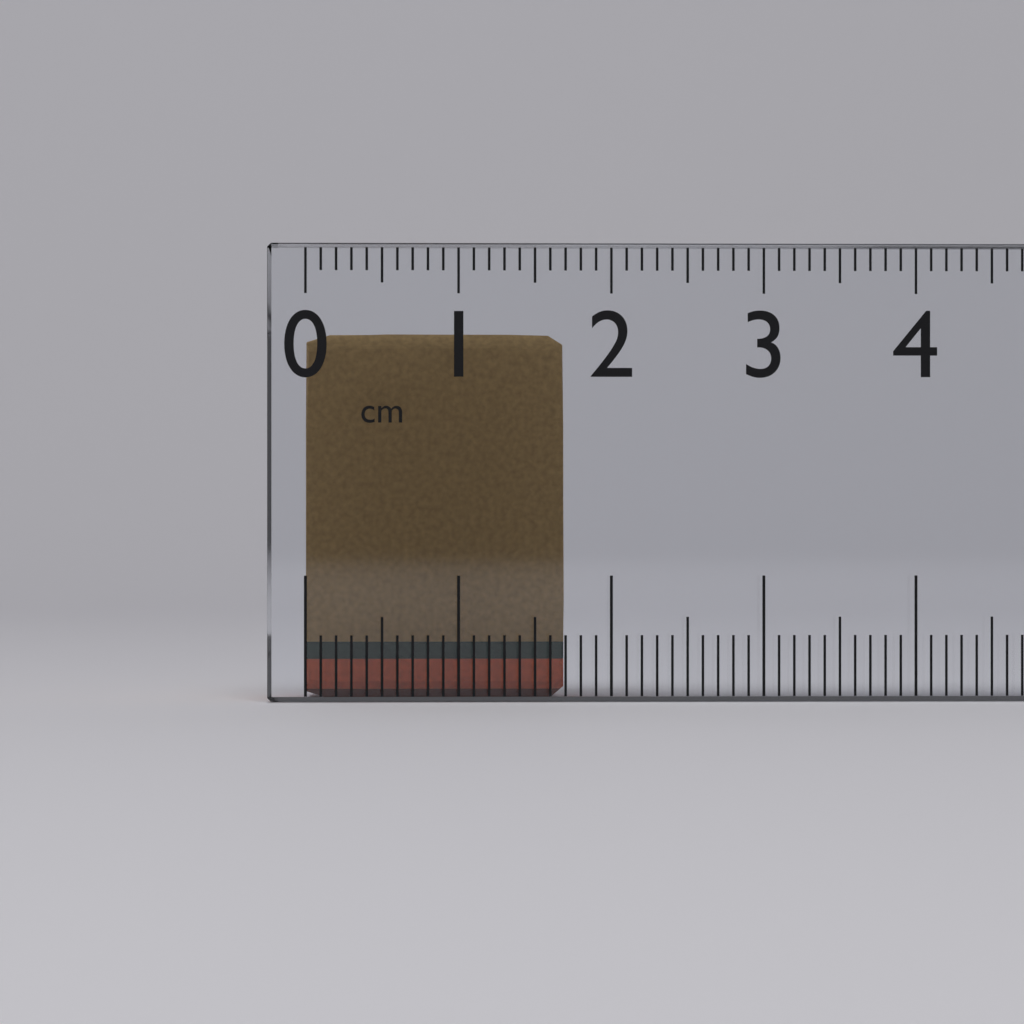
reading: 1.7 cm
